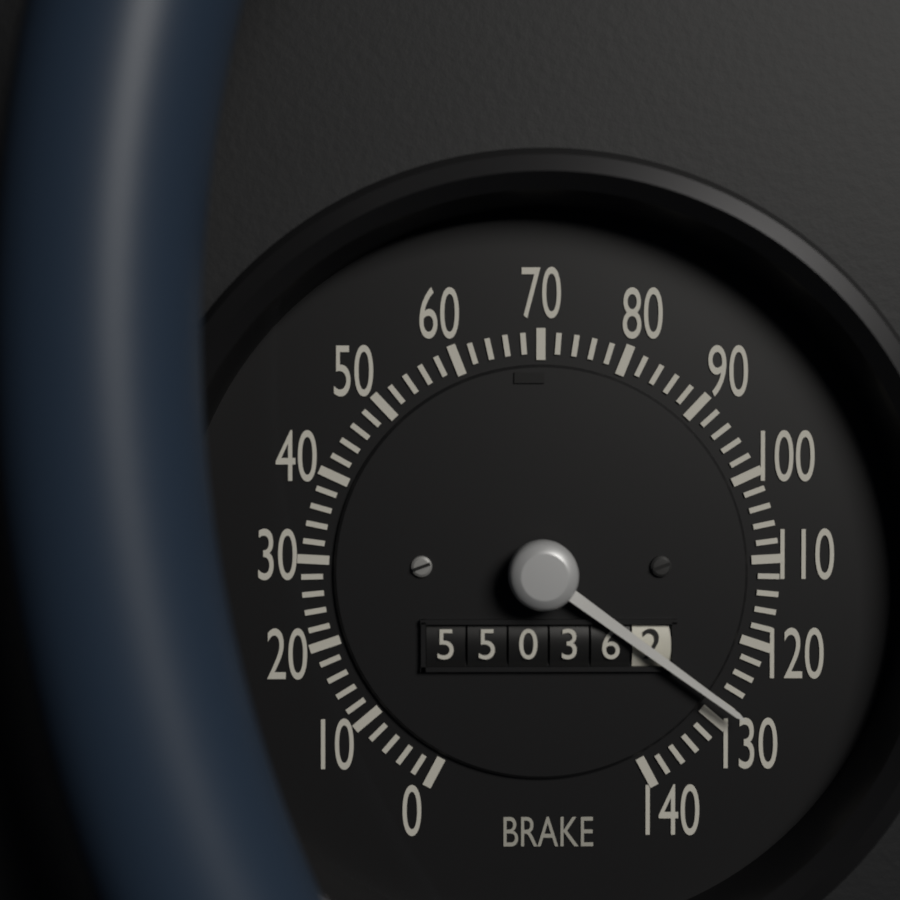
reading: 128 (no unit)
